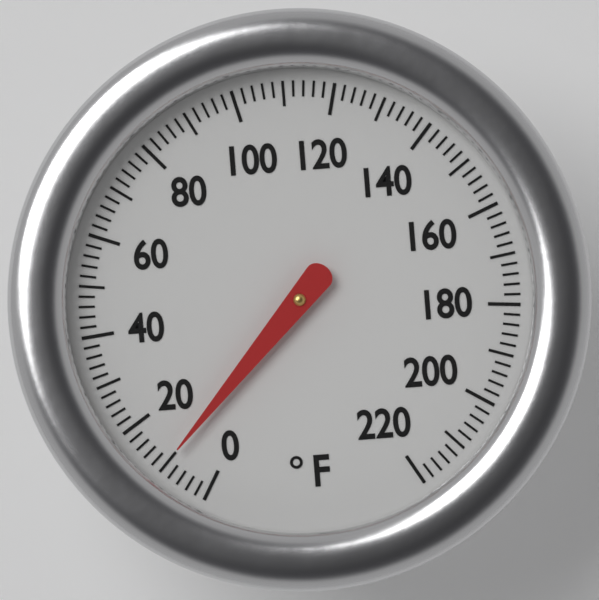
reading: 10 °F
